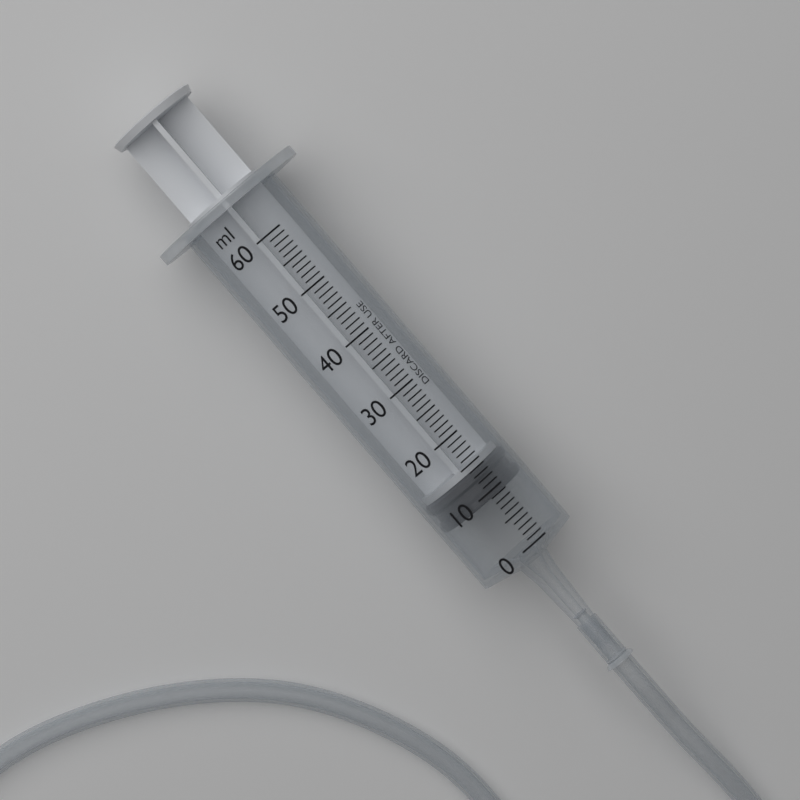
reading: 9 ml
